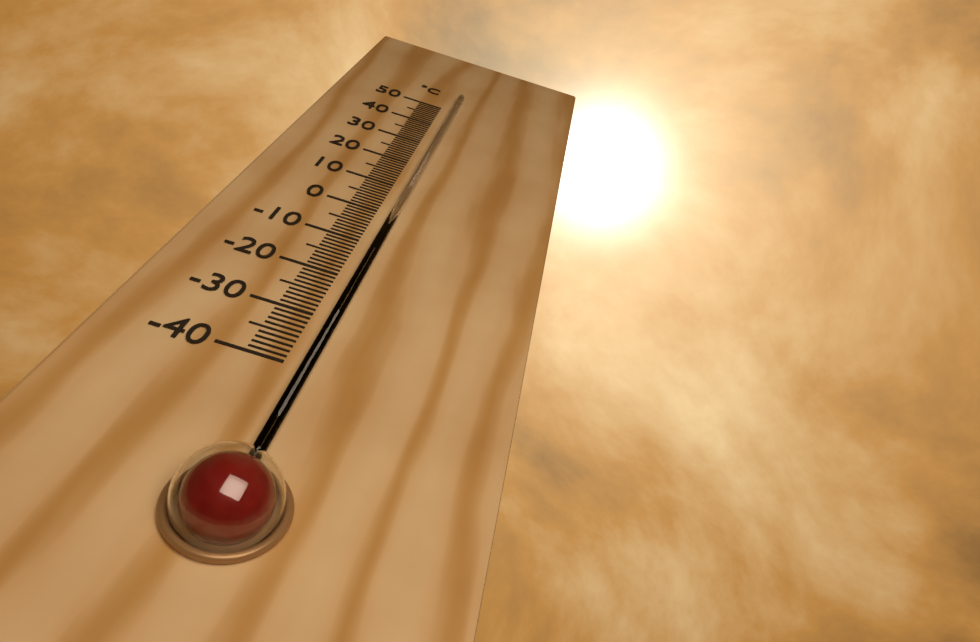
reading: -7 °C
